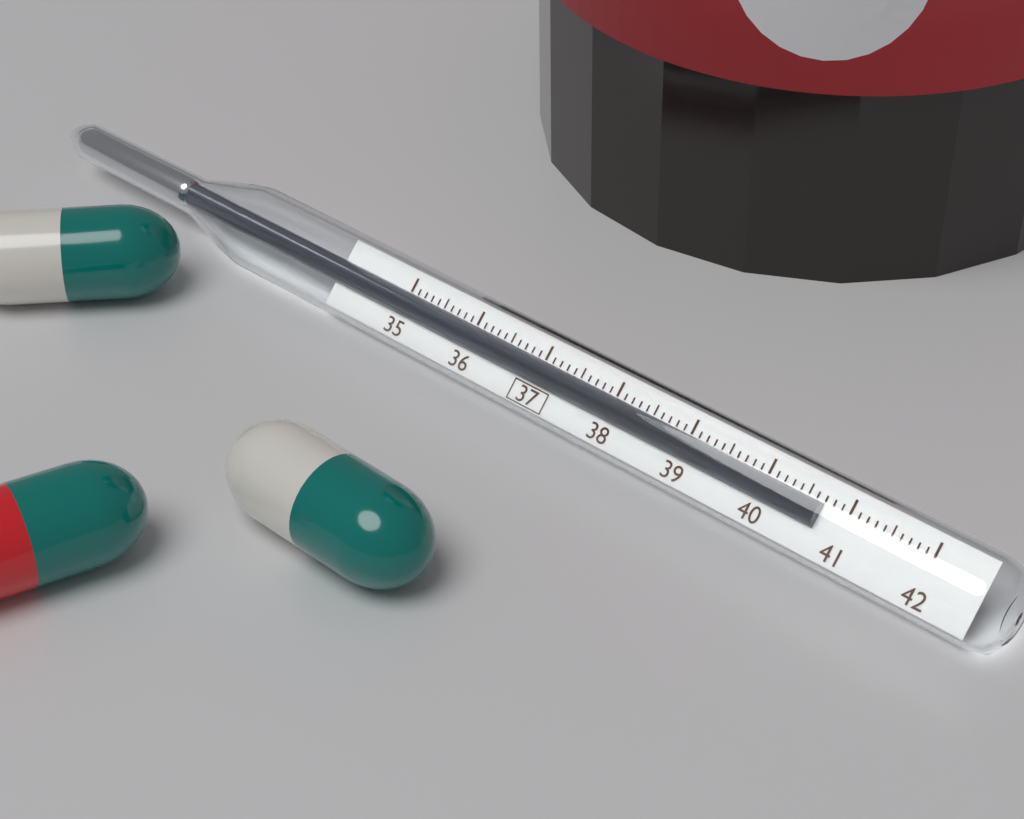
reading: 40.7 (no unit)
